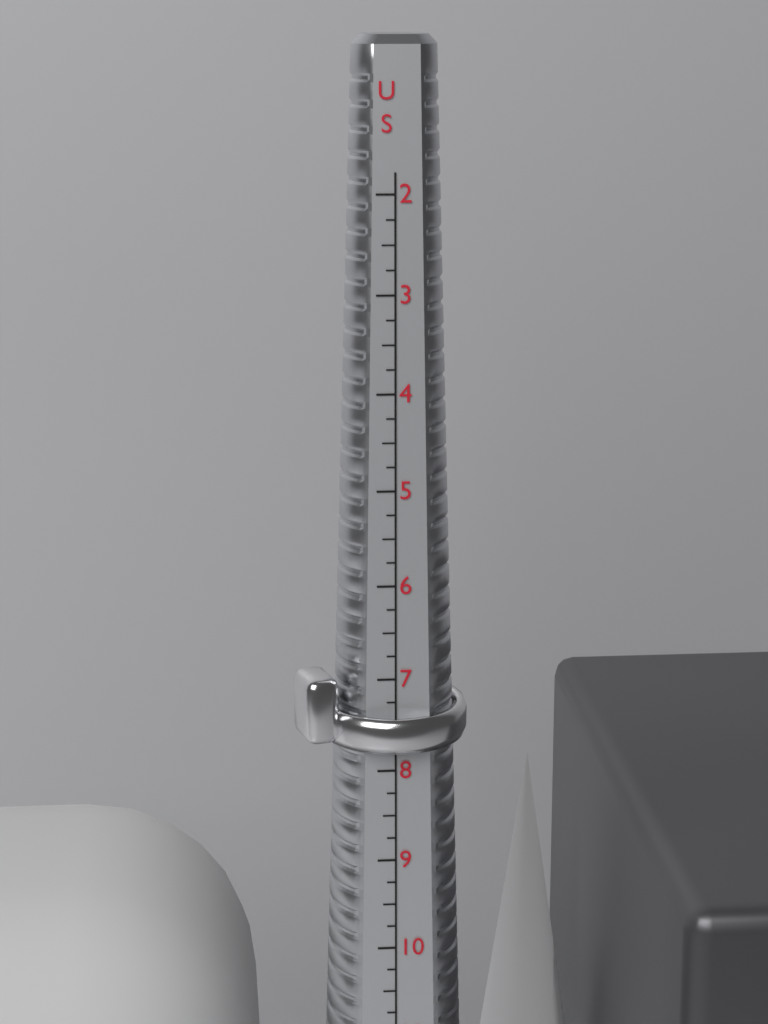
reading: 7.75 US
